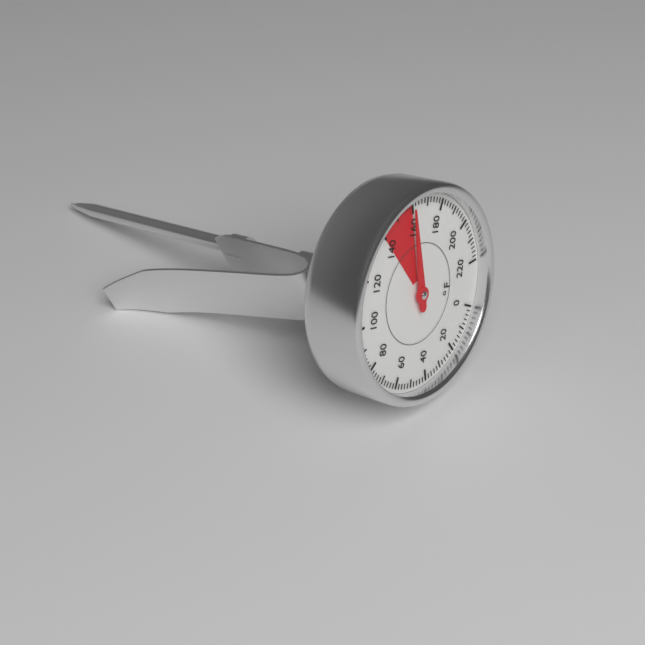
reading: 160 °F
